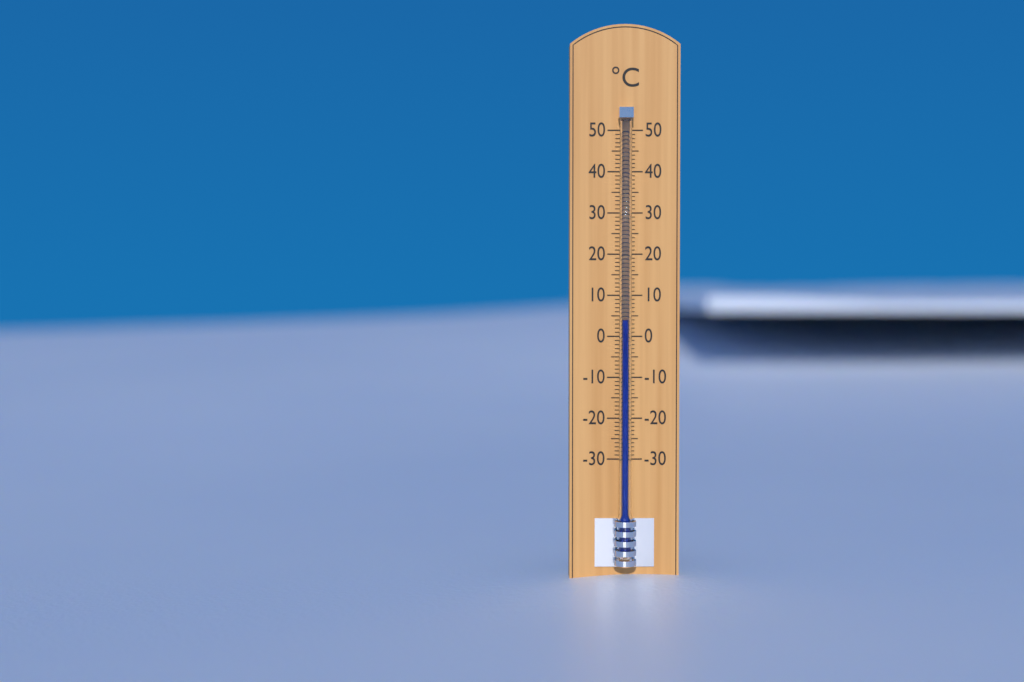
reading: 4 °C
